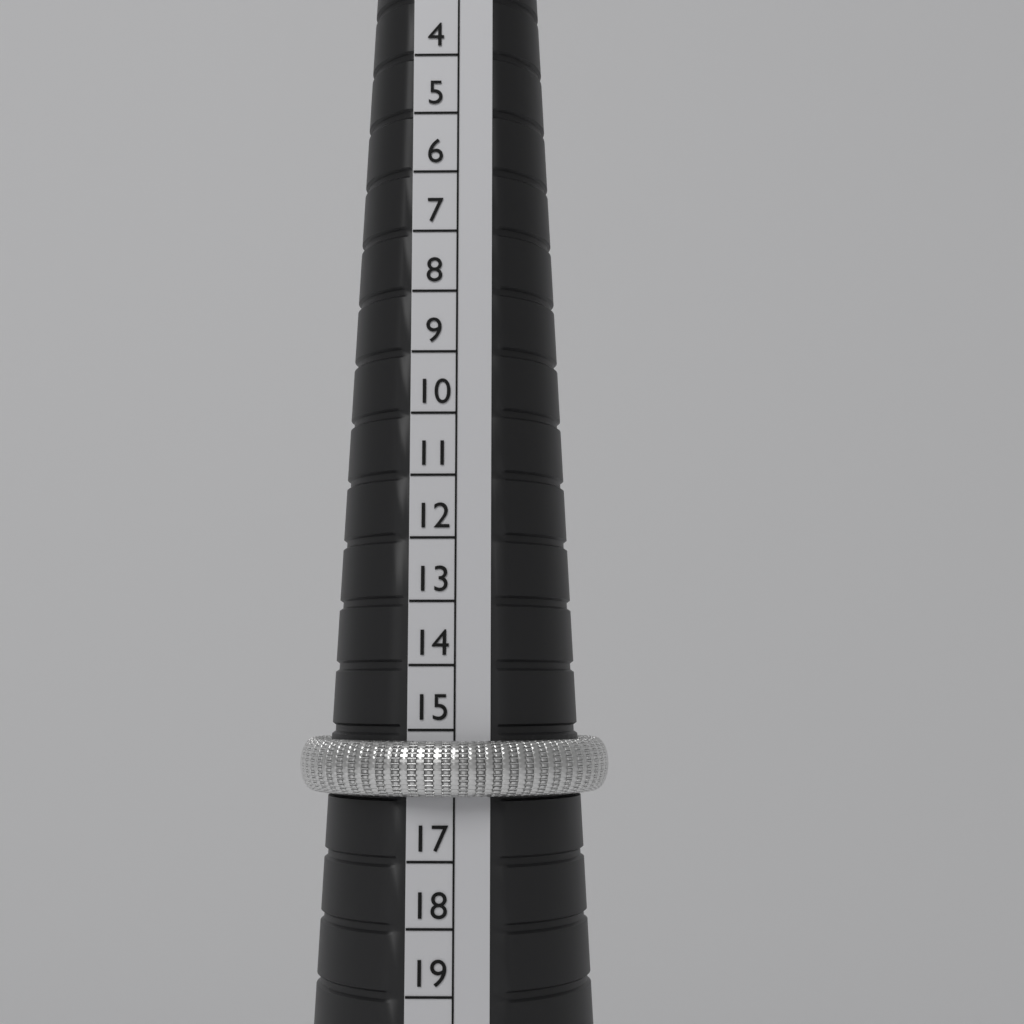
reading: 16 (no unit)
